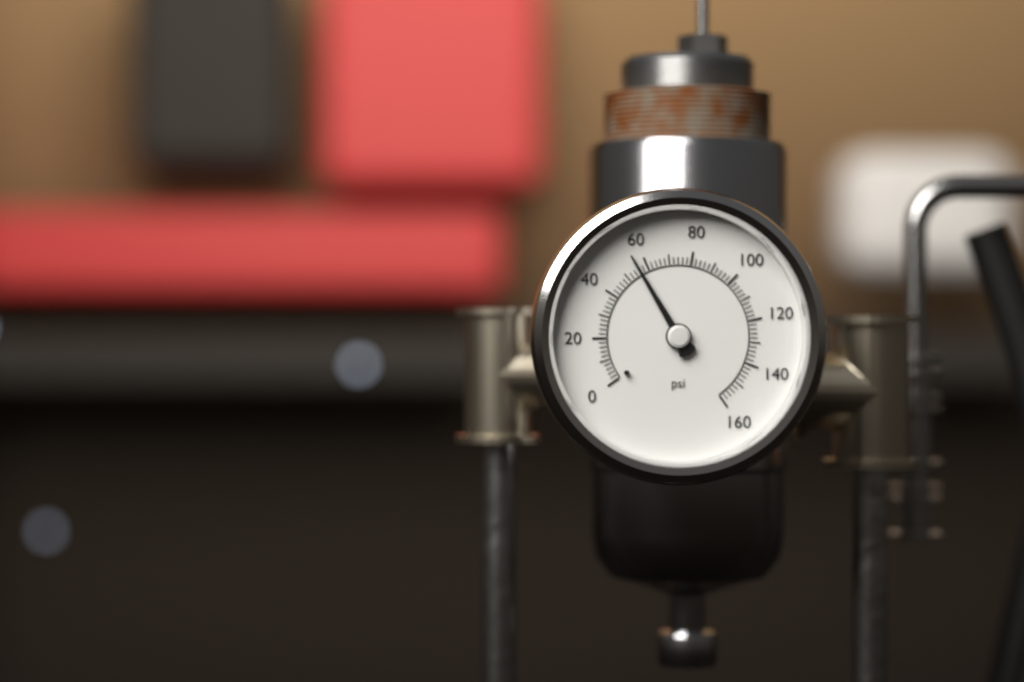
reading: 56 psi
